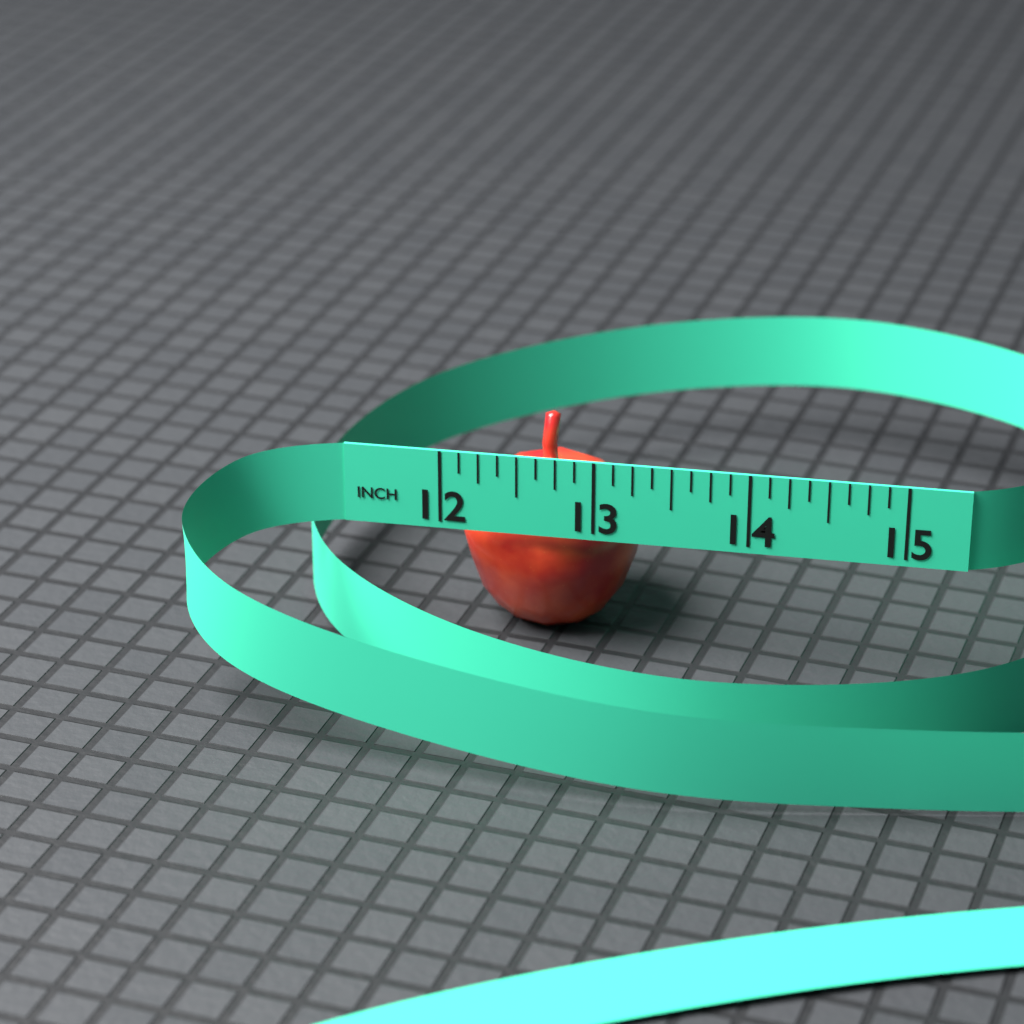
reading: 13.250 in
